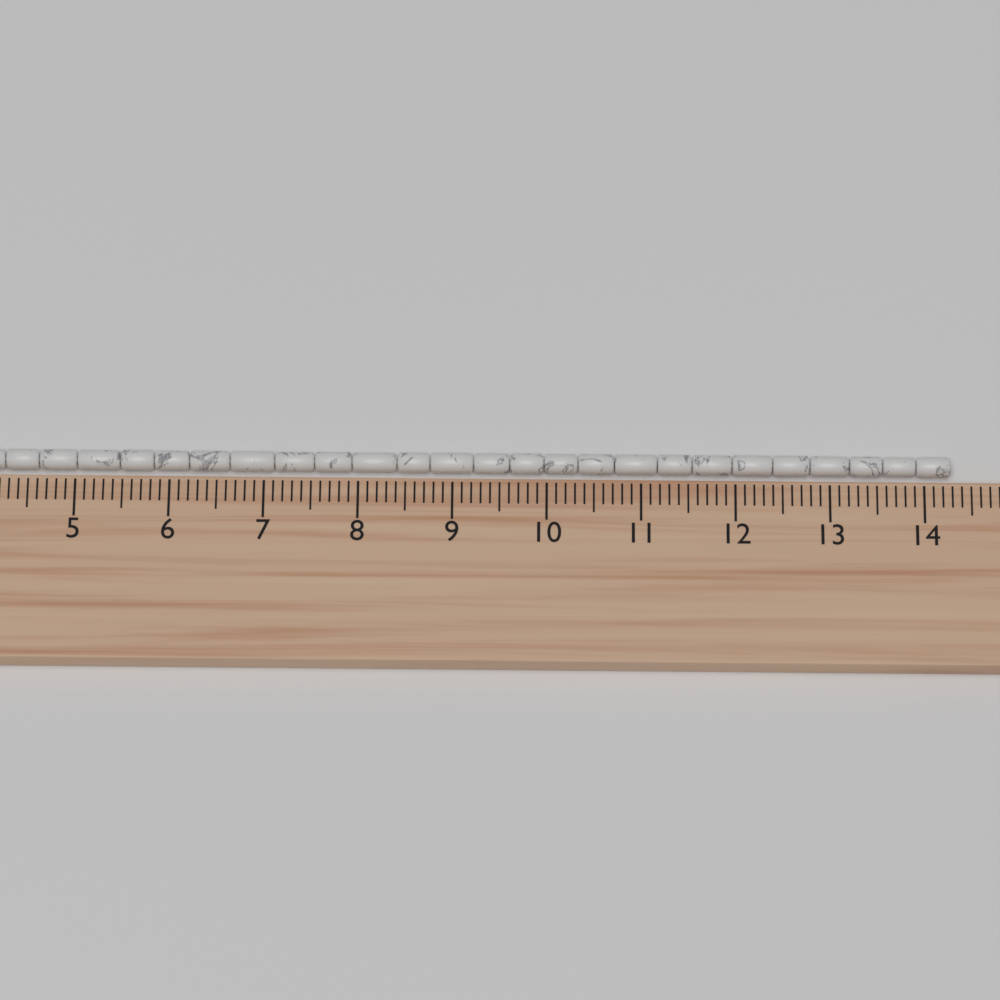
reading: 14.3 cm
